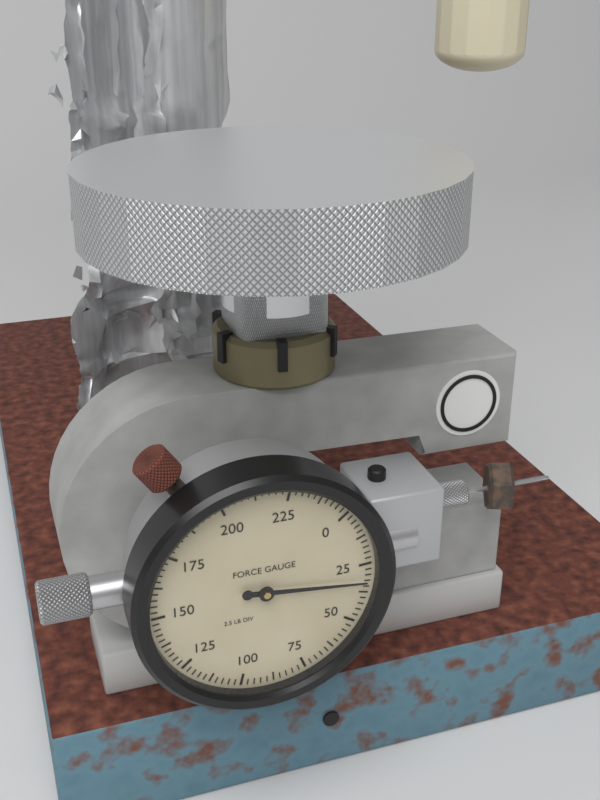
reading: 32.5 lb
